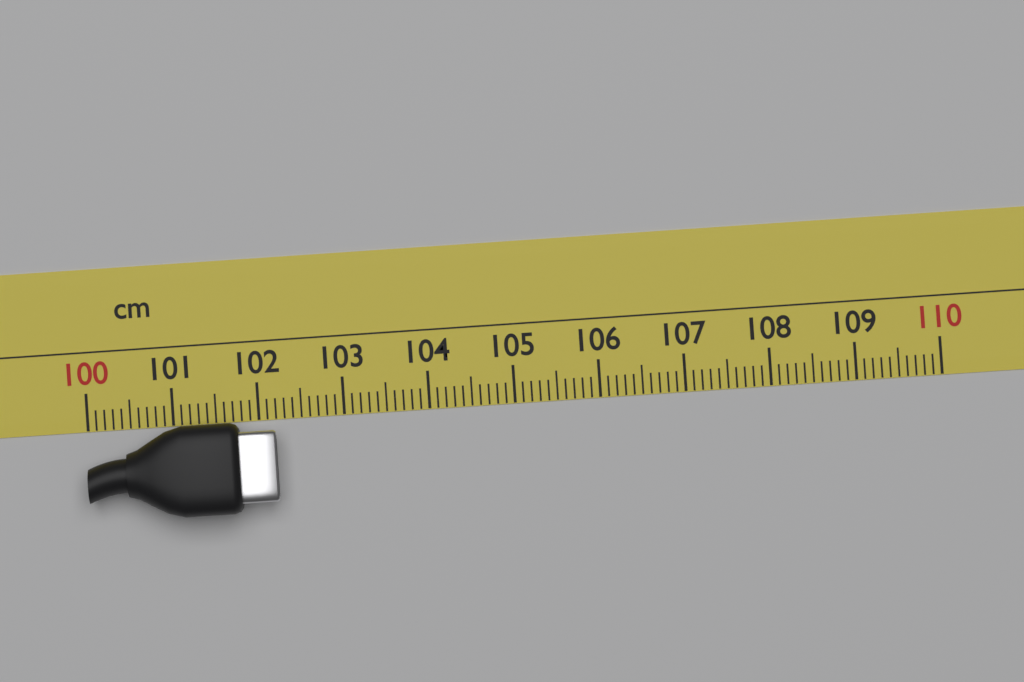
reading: 102.2 cm
